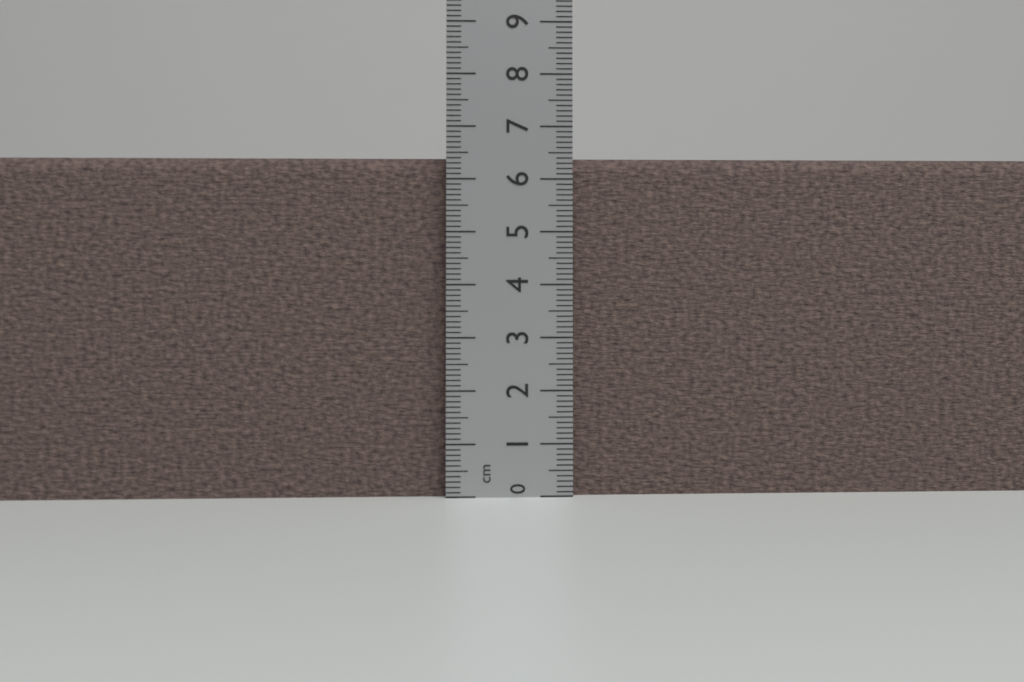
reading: 6.4 cm
